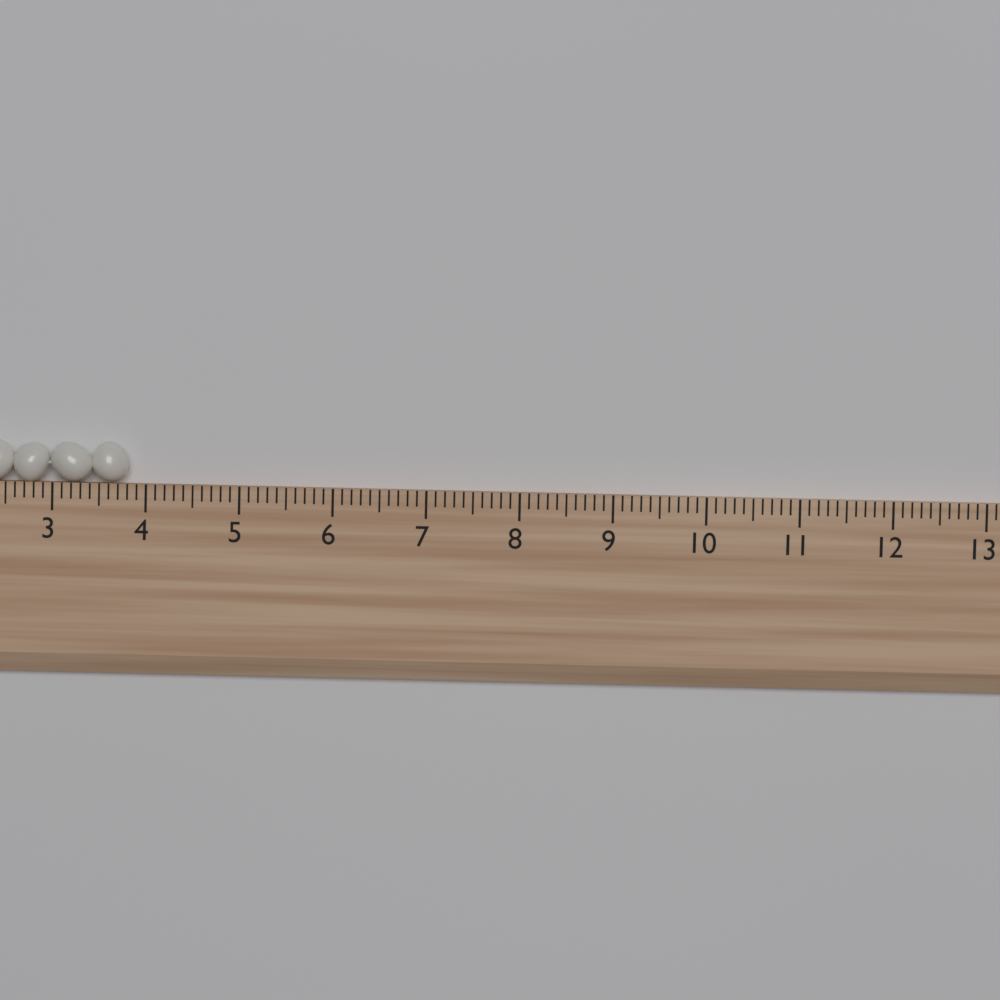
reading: 3.8 (no unit)
